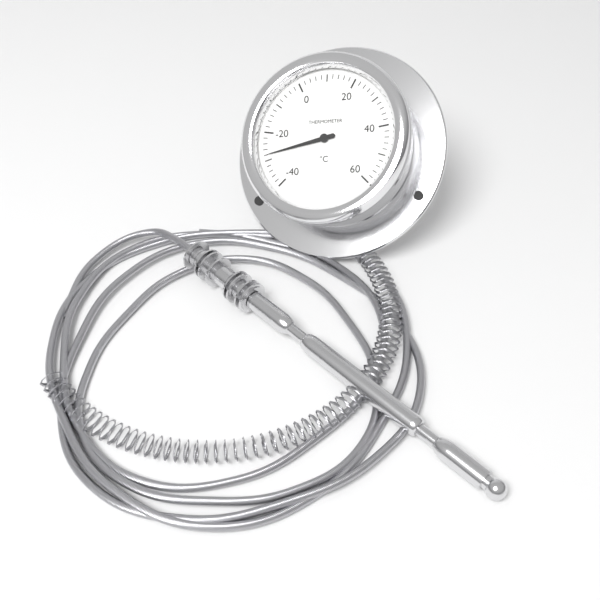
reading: -28 °C
